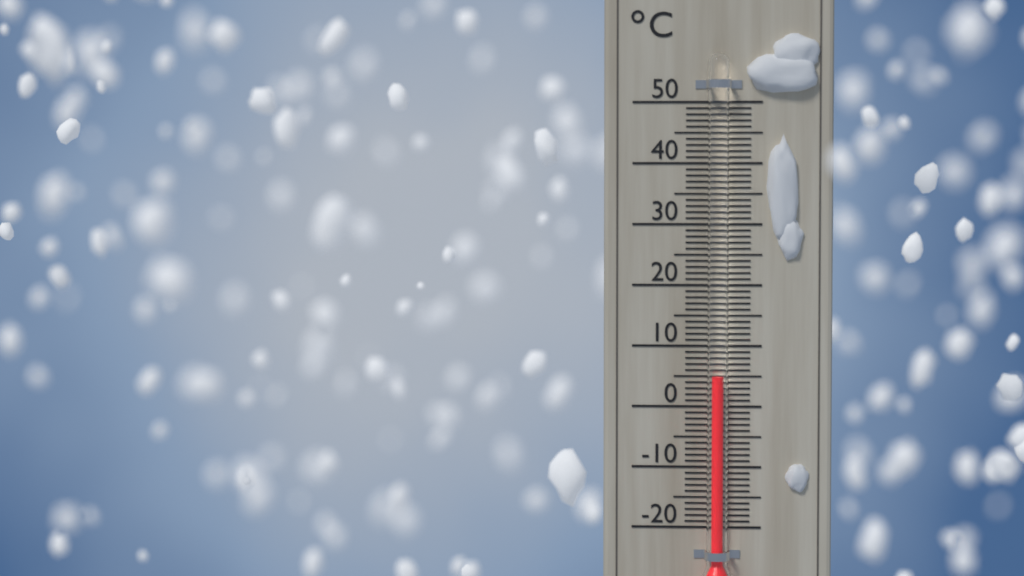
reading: 5 °C
